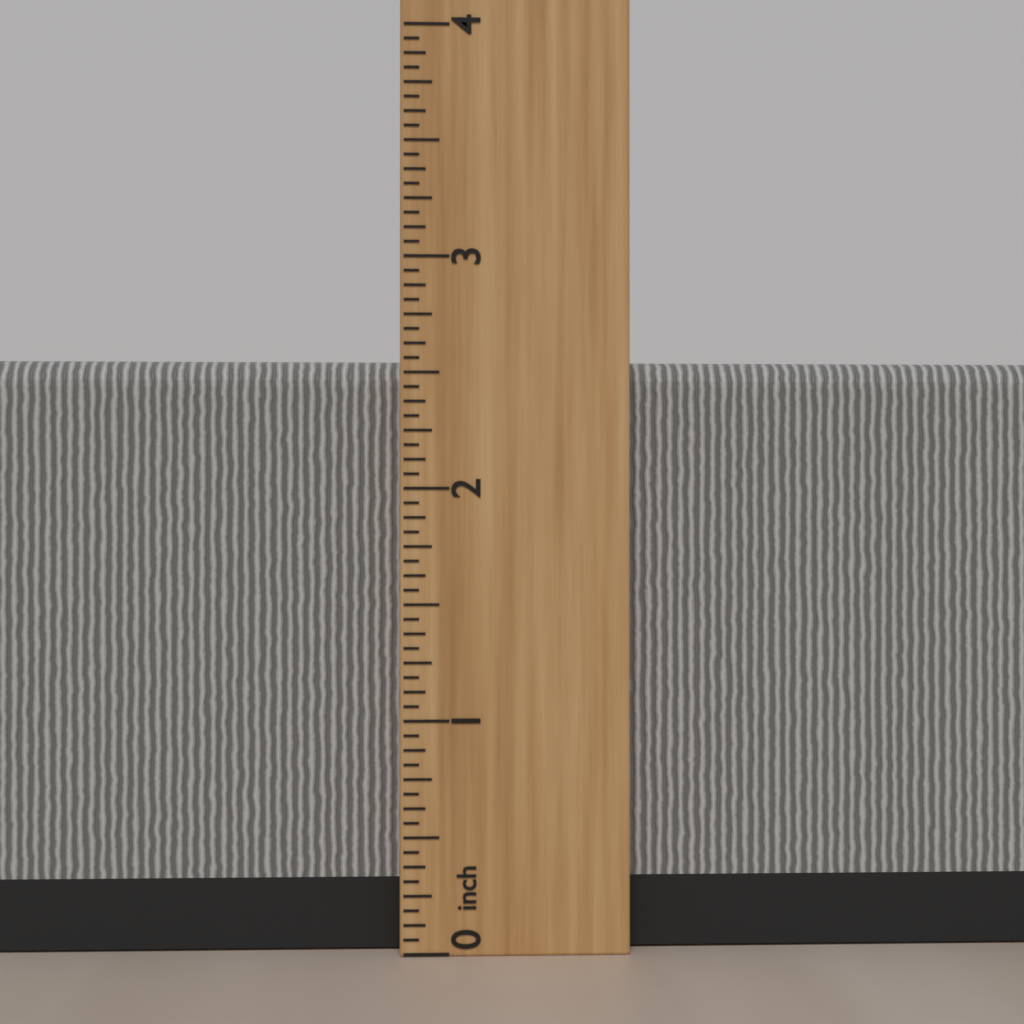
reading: 2.5625 inch
